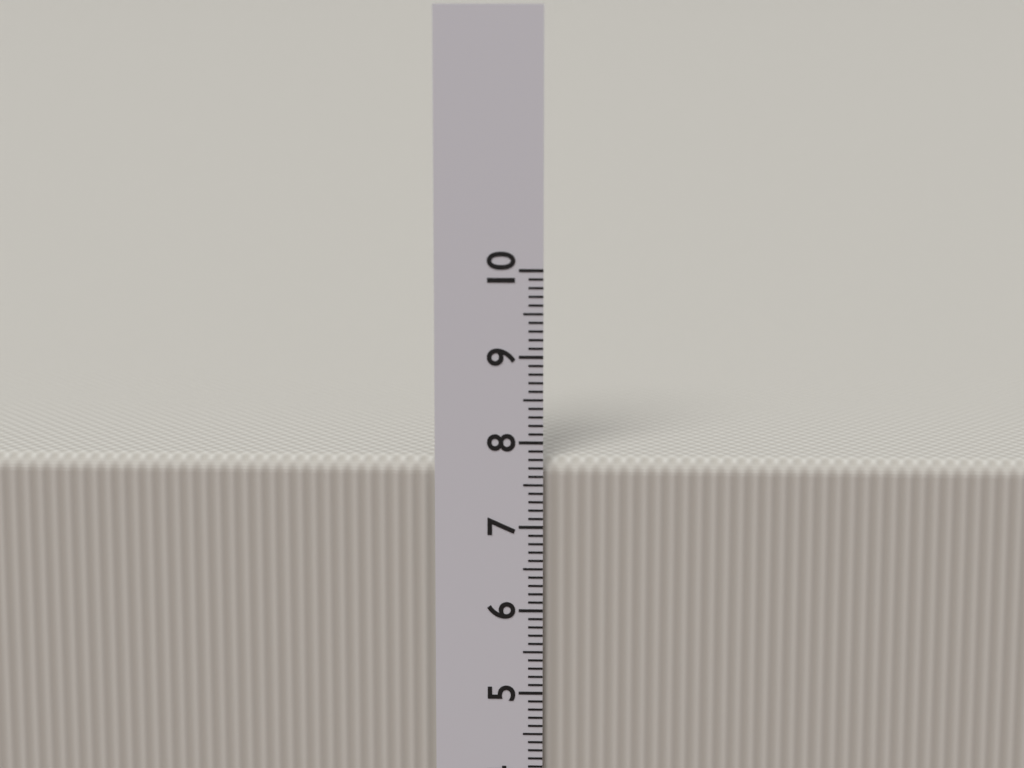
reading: 7.8 cm
